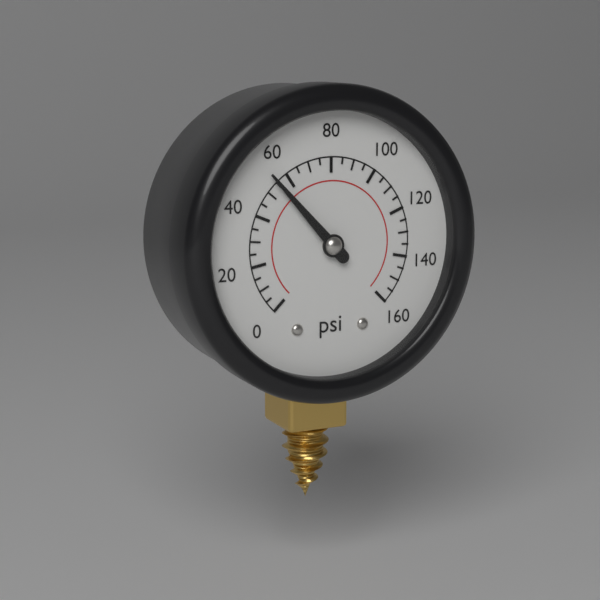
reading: 55 psi
